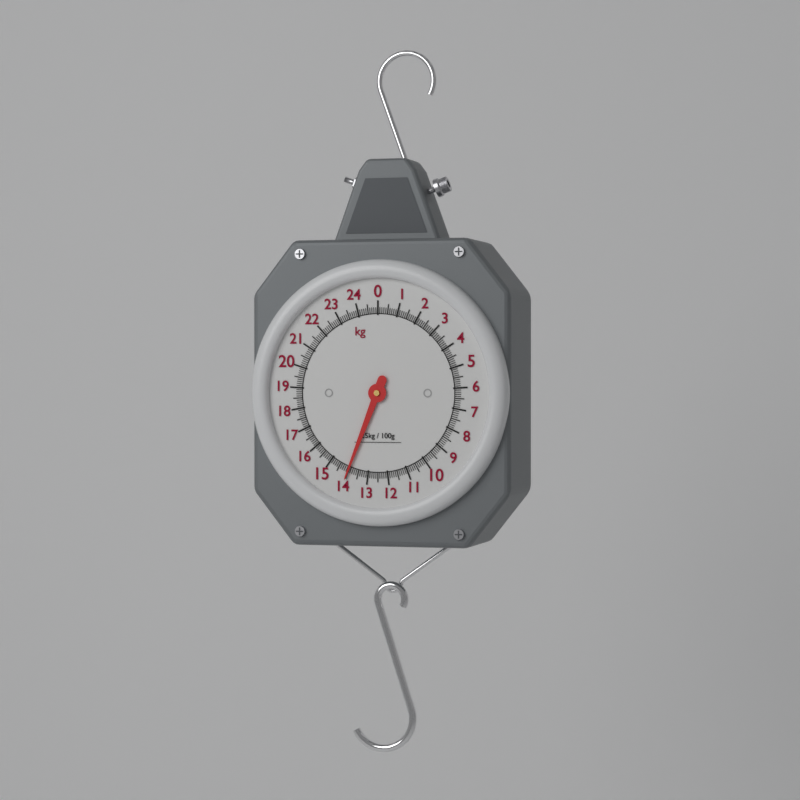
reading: 14.0 kg
